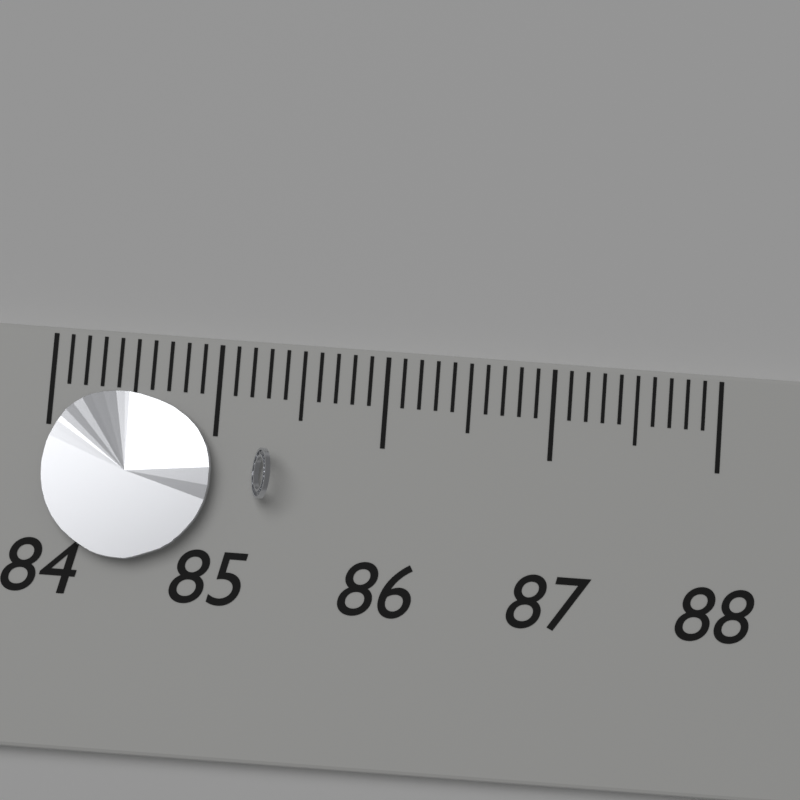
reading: 85.0 (no unit)
